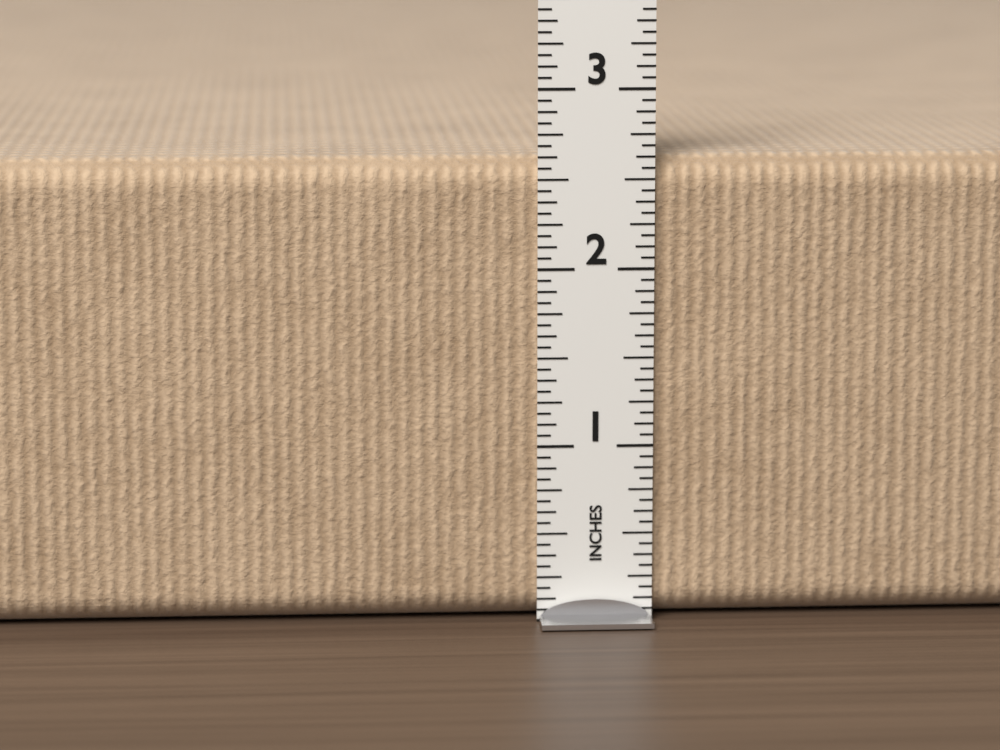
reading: 2.6250 in
